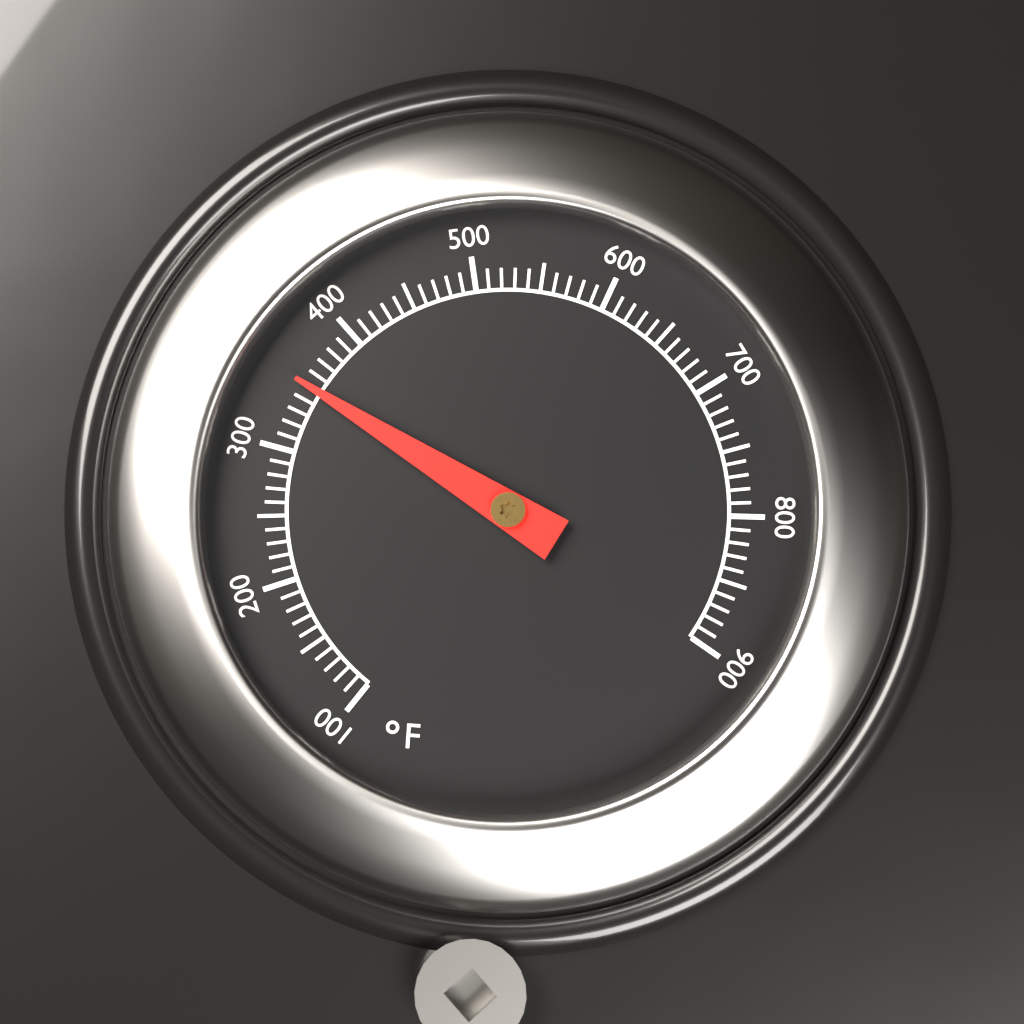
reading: 350 °F
